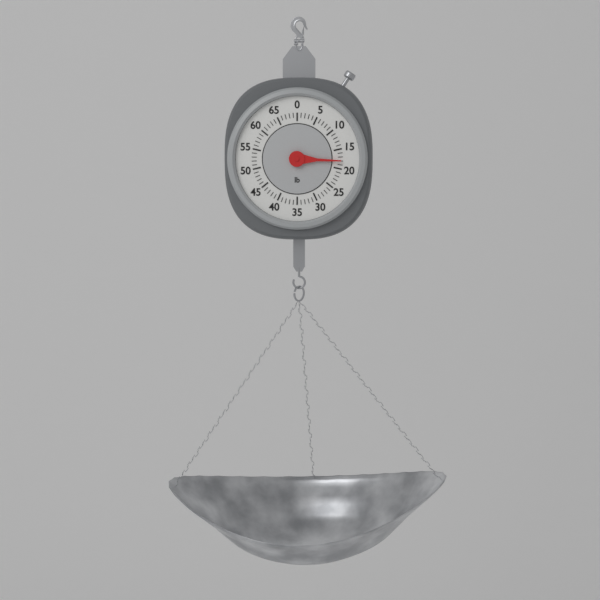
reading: 18 lb
